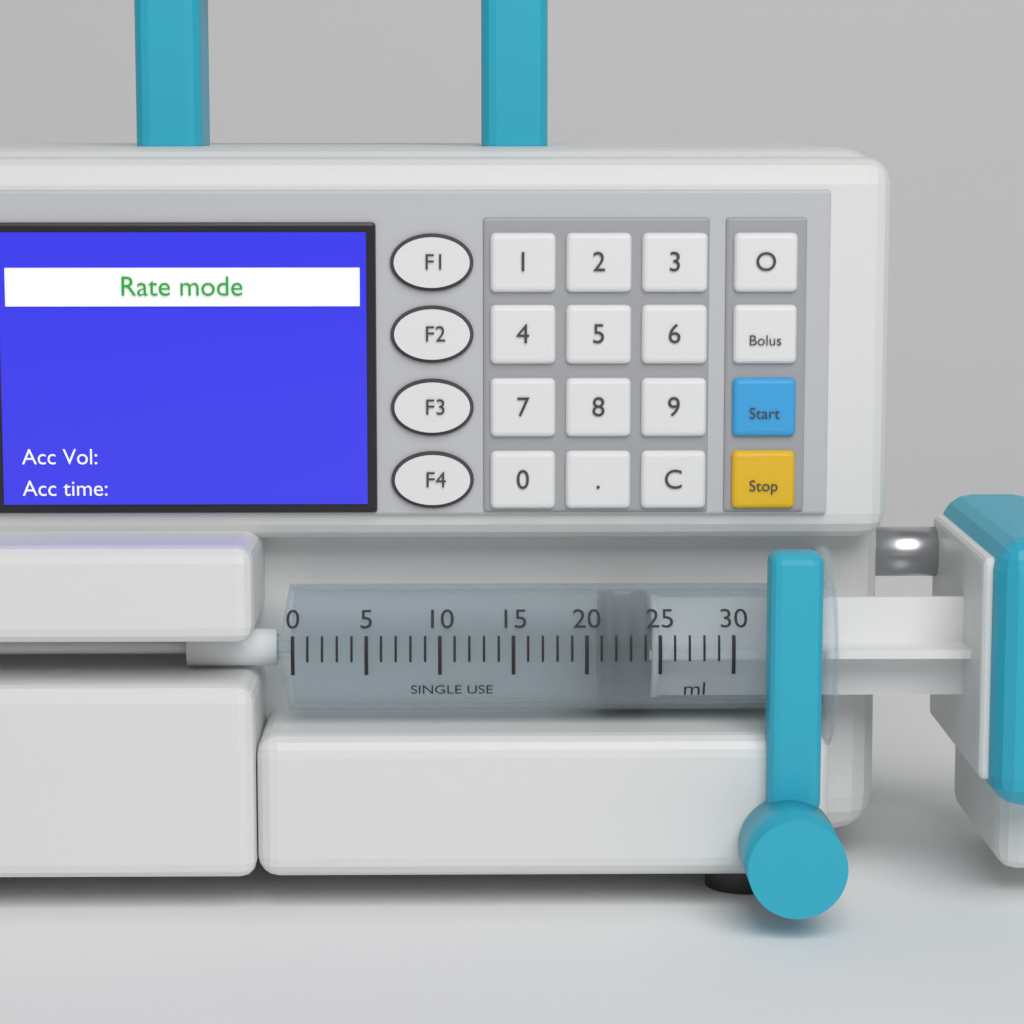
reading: 21 ml
